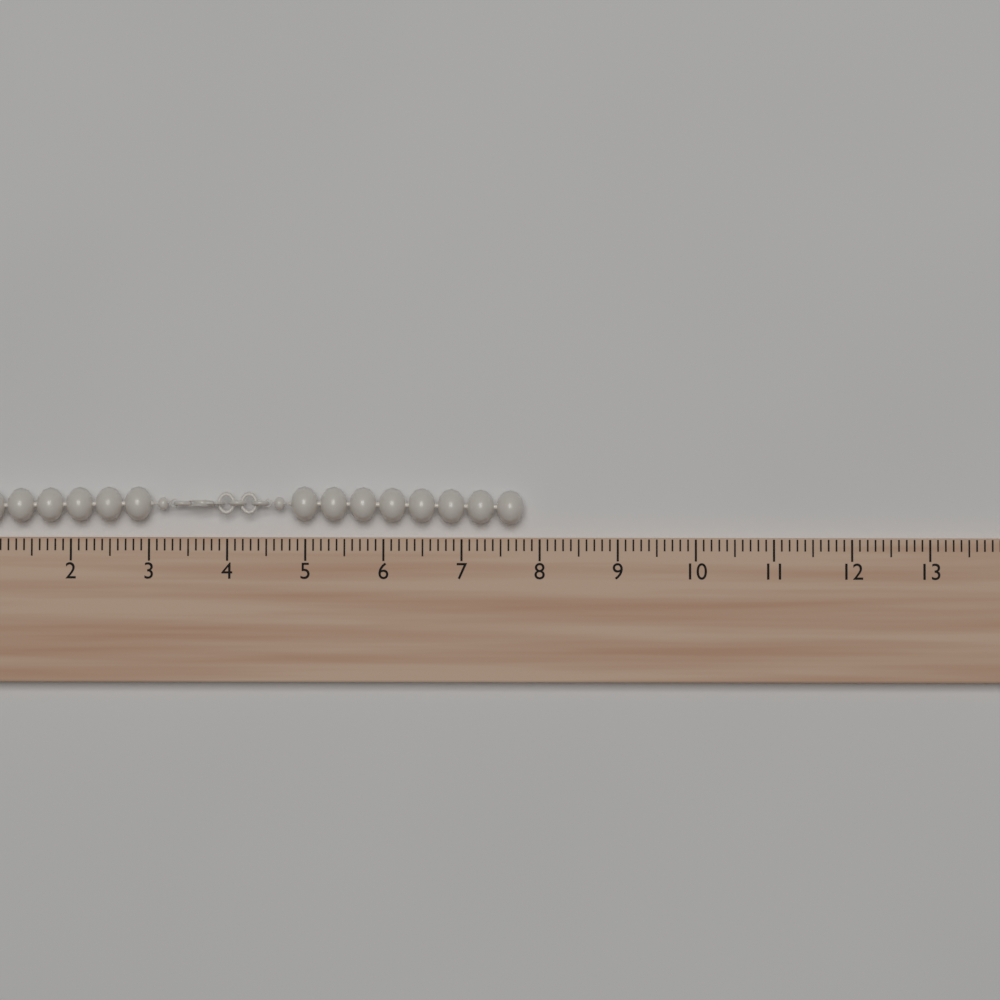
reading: 7.8 (no unit)
